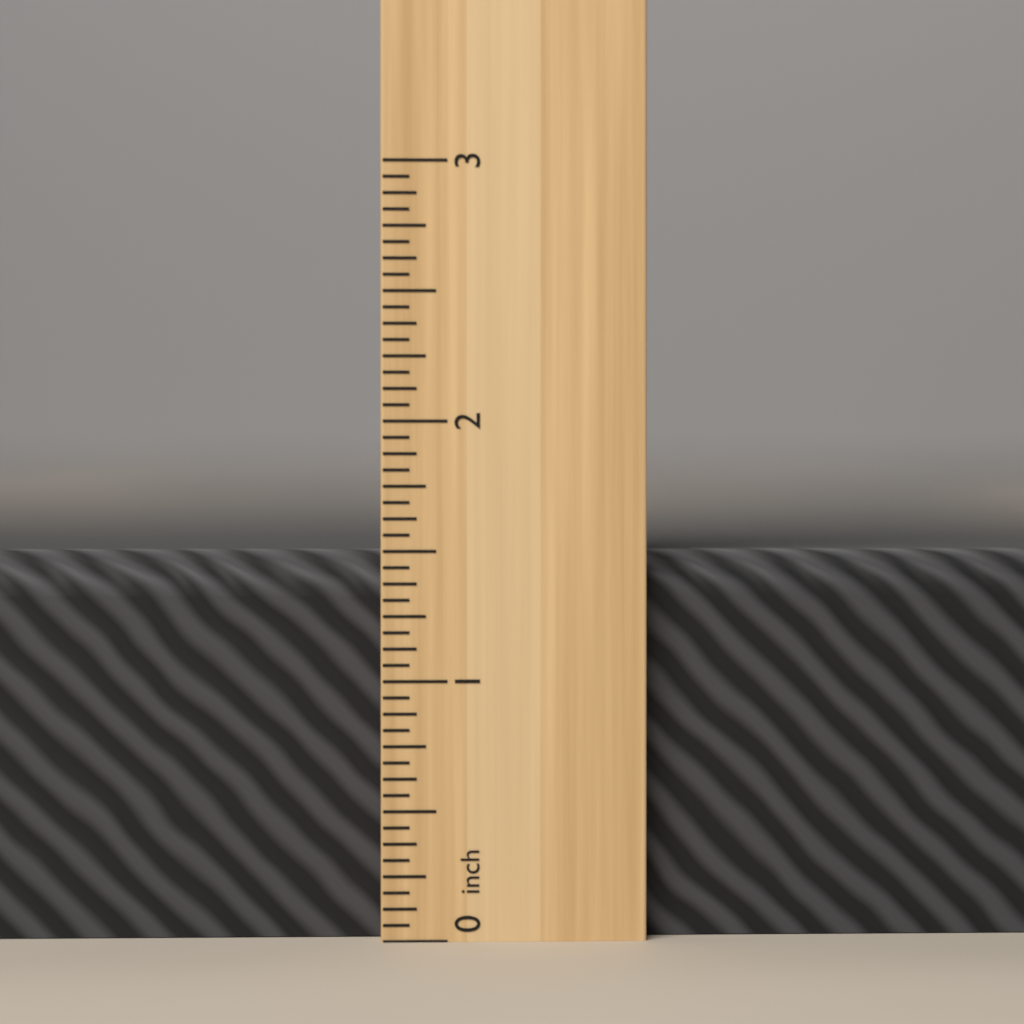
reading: 1.5000 inch
